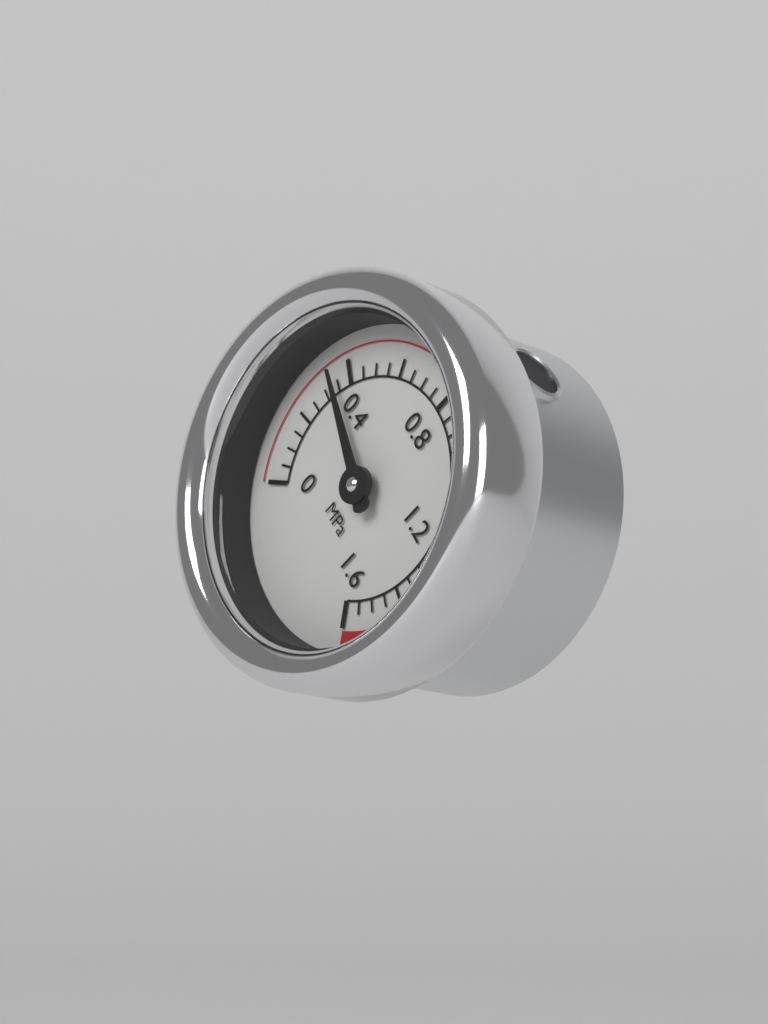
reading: 0.35 MPa
